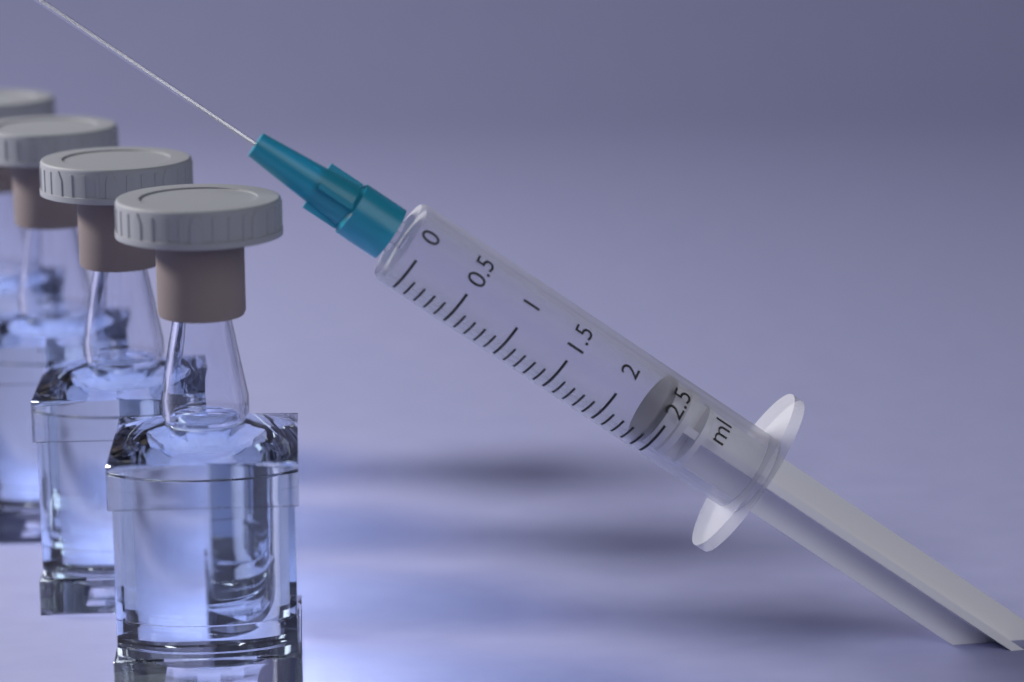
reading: 2.4 ml
